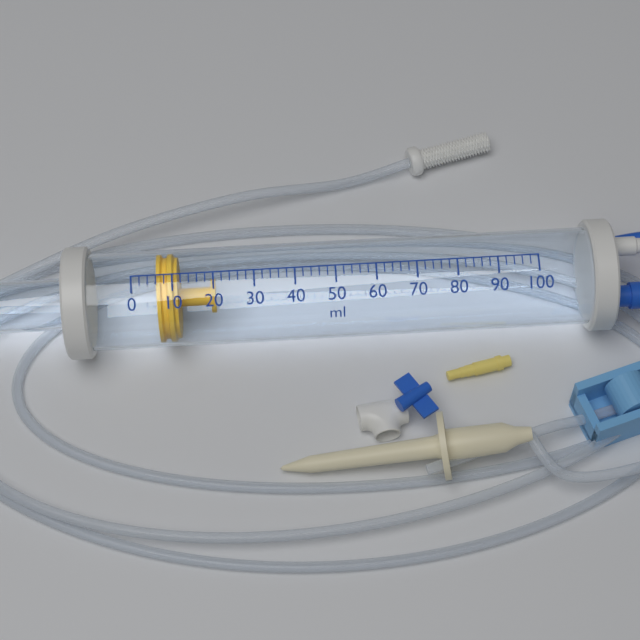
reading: 6 ml
